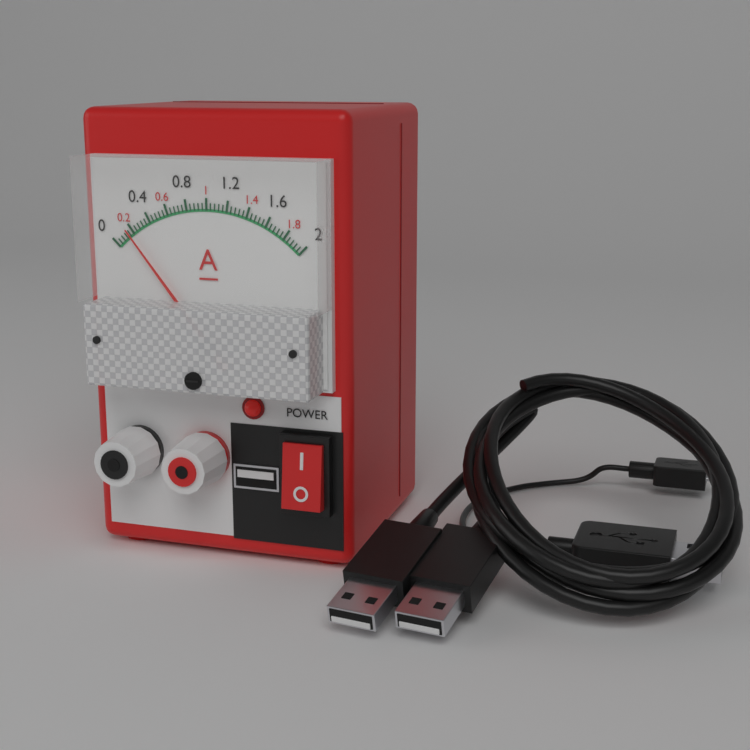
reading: 0.16 A
